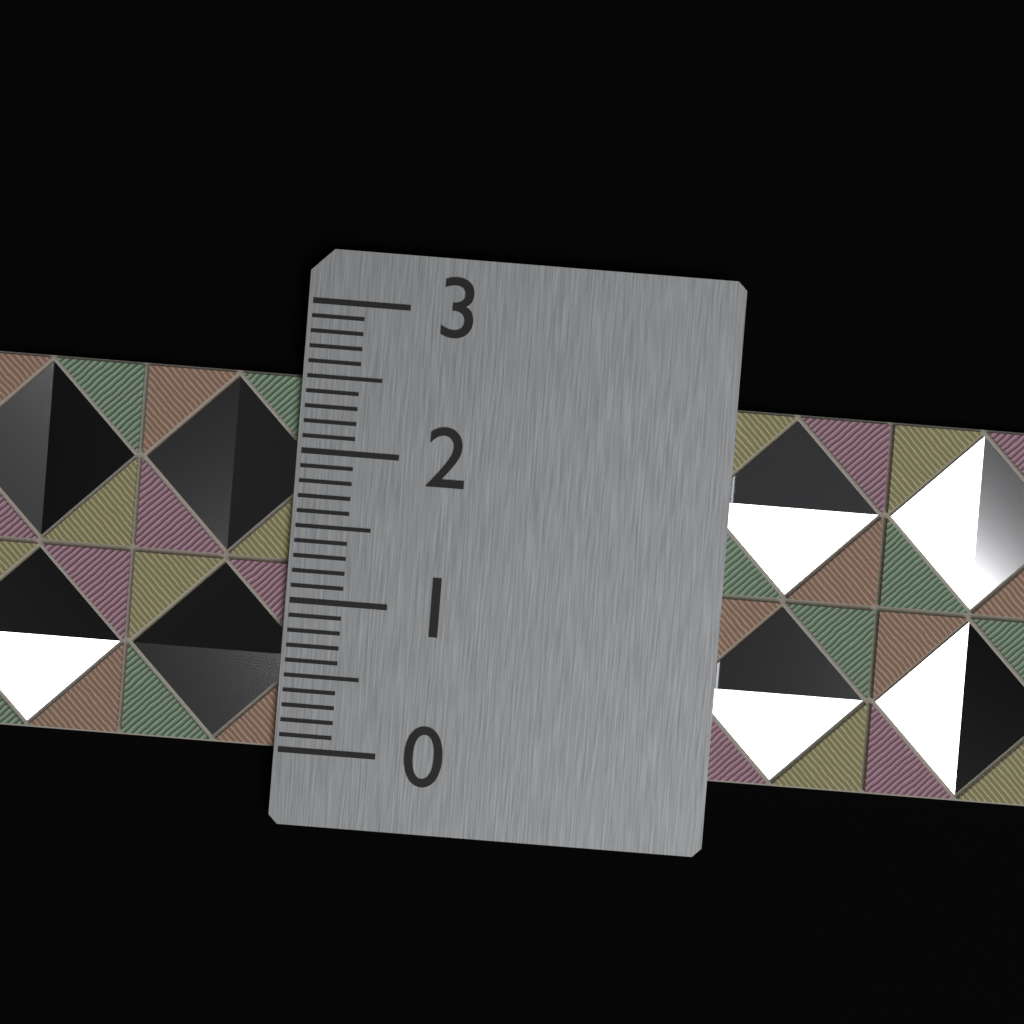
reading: 2.5 (no unit)
